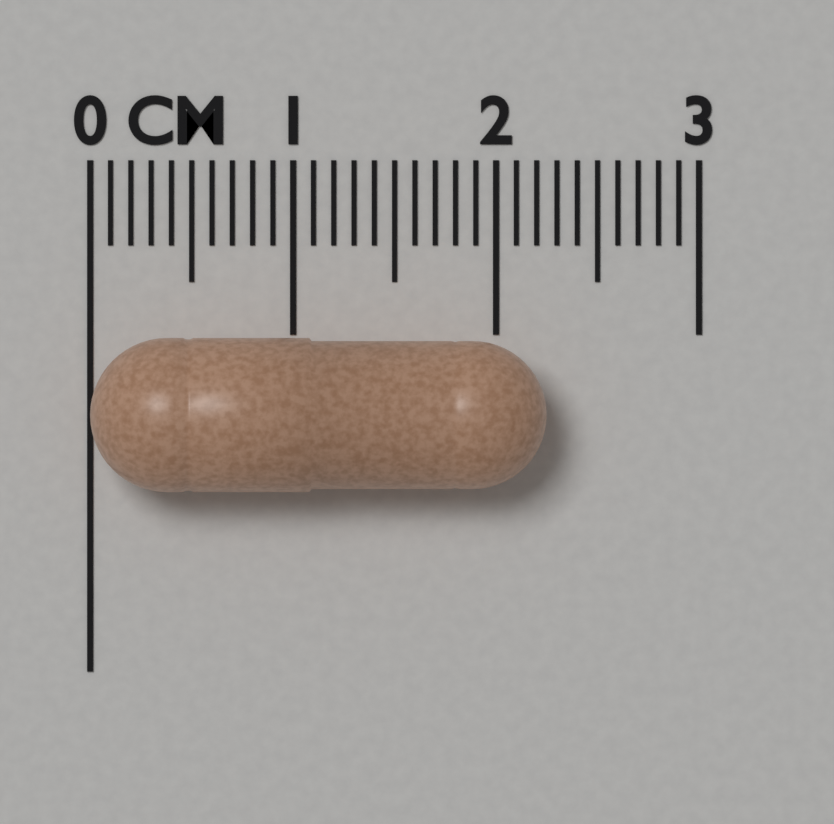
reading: 2.25 cm
